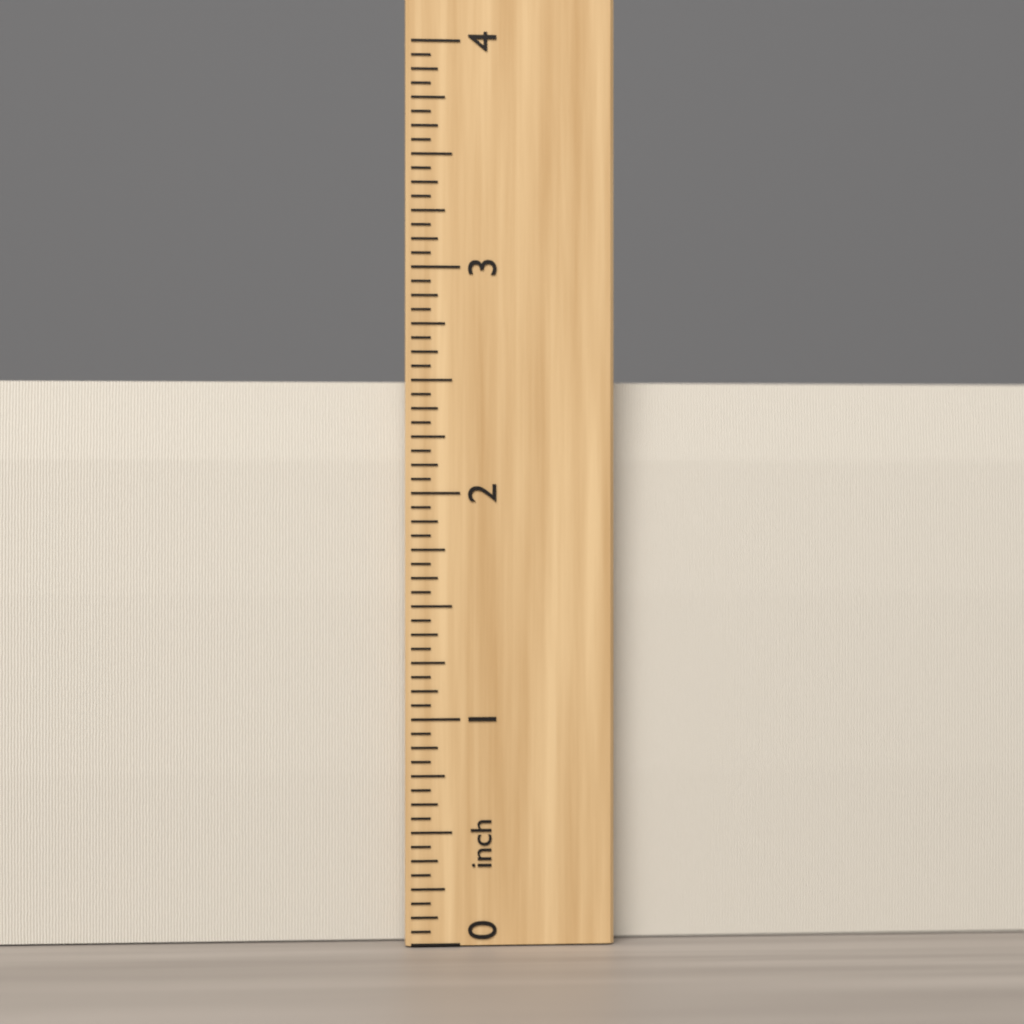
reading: 2.5000 inch
